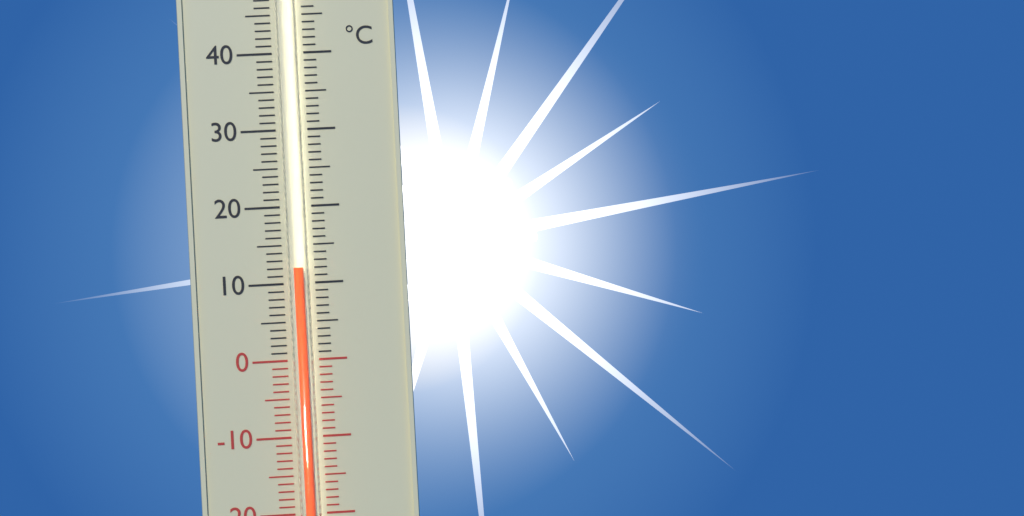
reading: 12 °C
